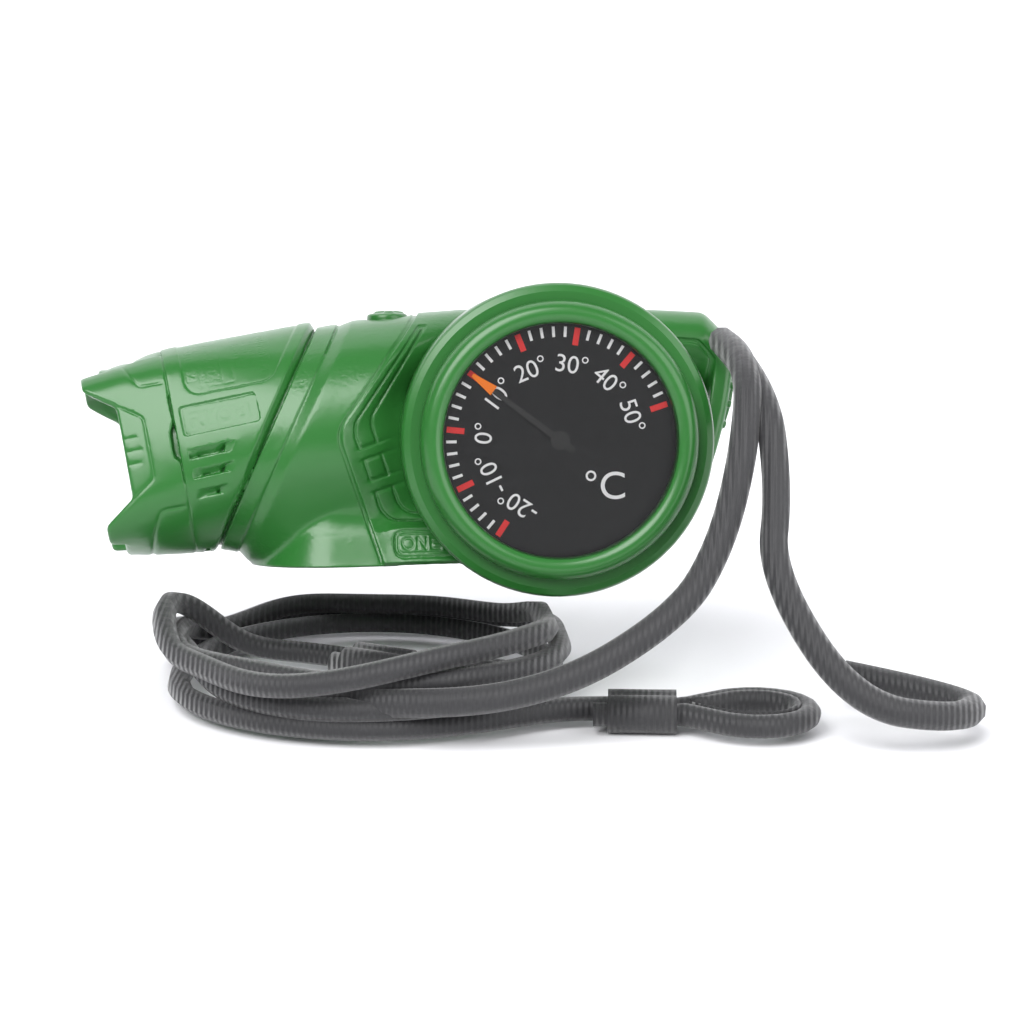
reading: 10 °C
